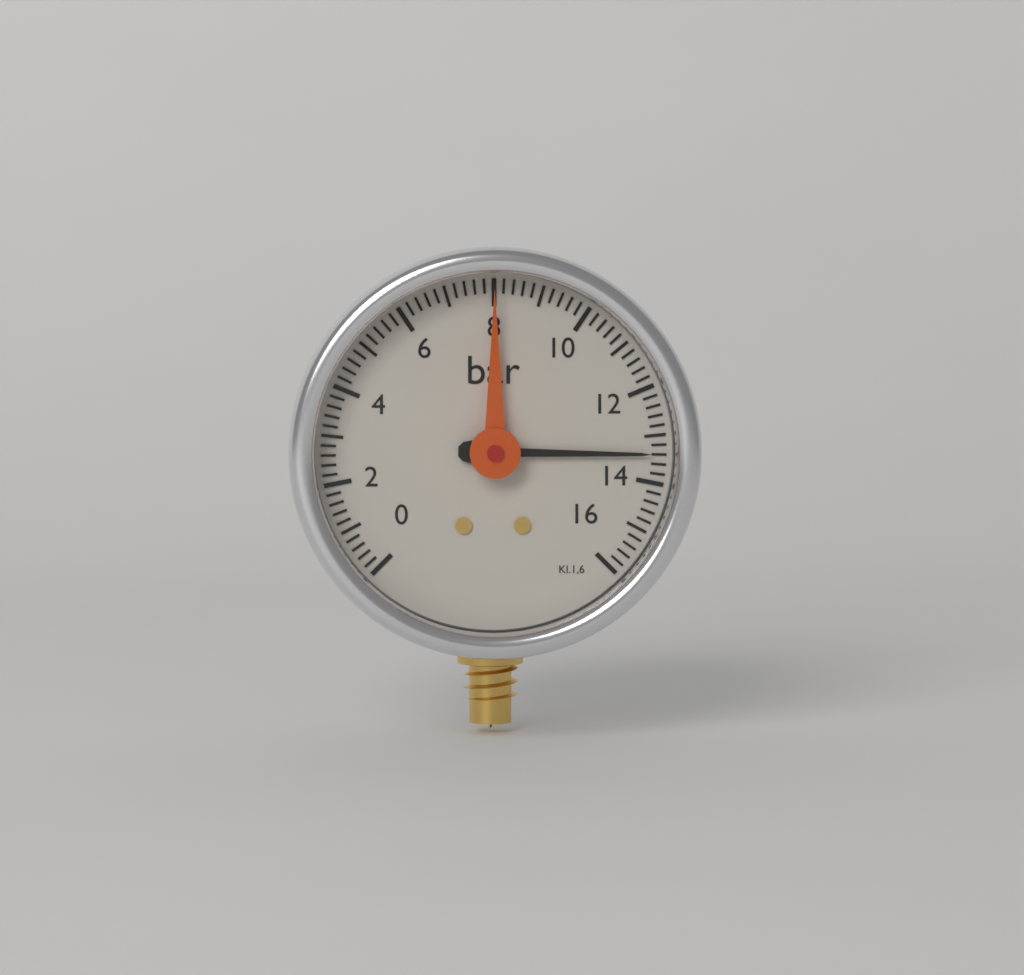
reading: 13.4 bar
